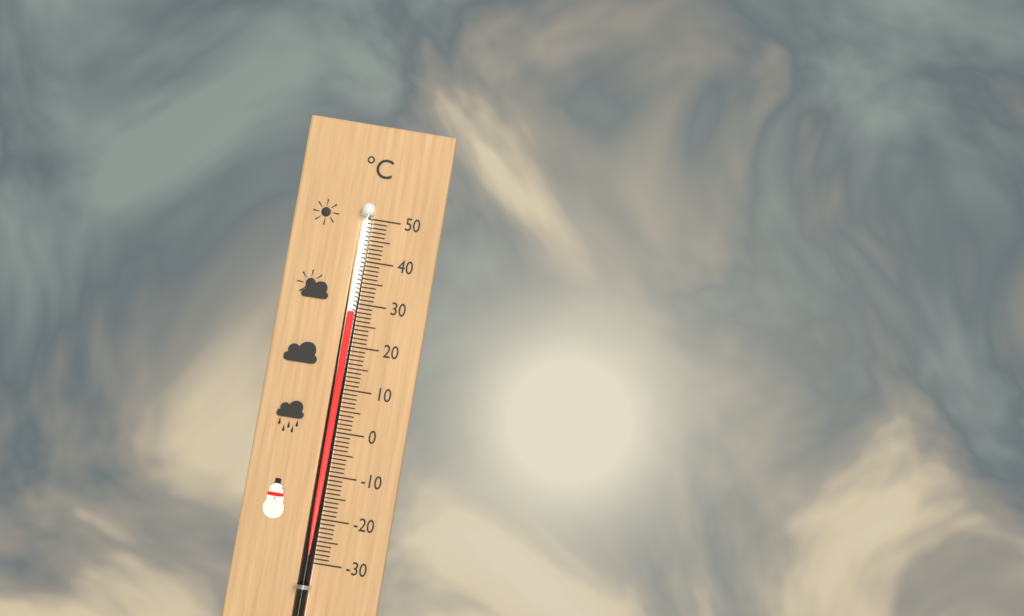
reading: 28 °C
